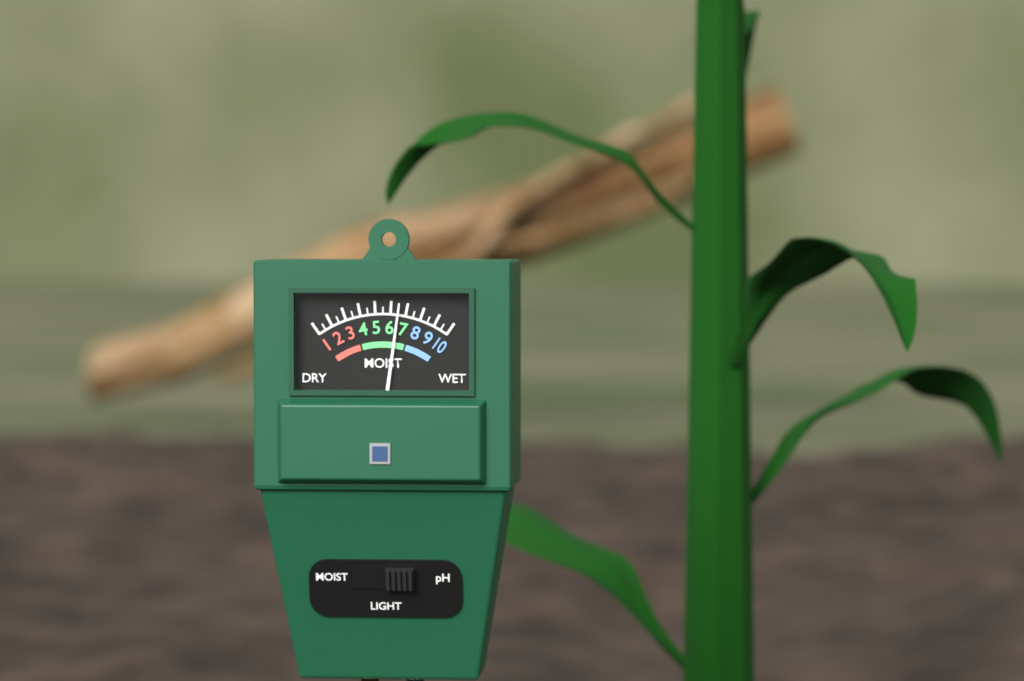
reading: 6.5 (no unit)
